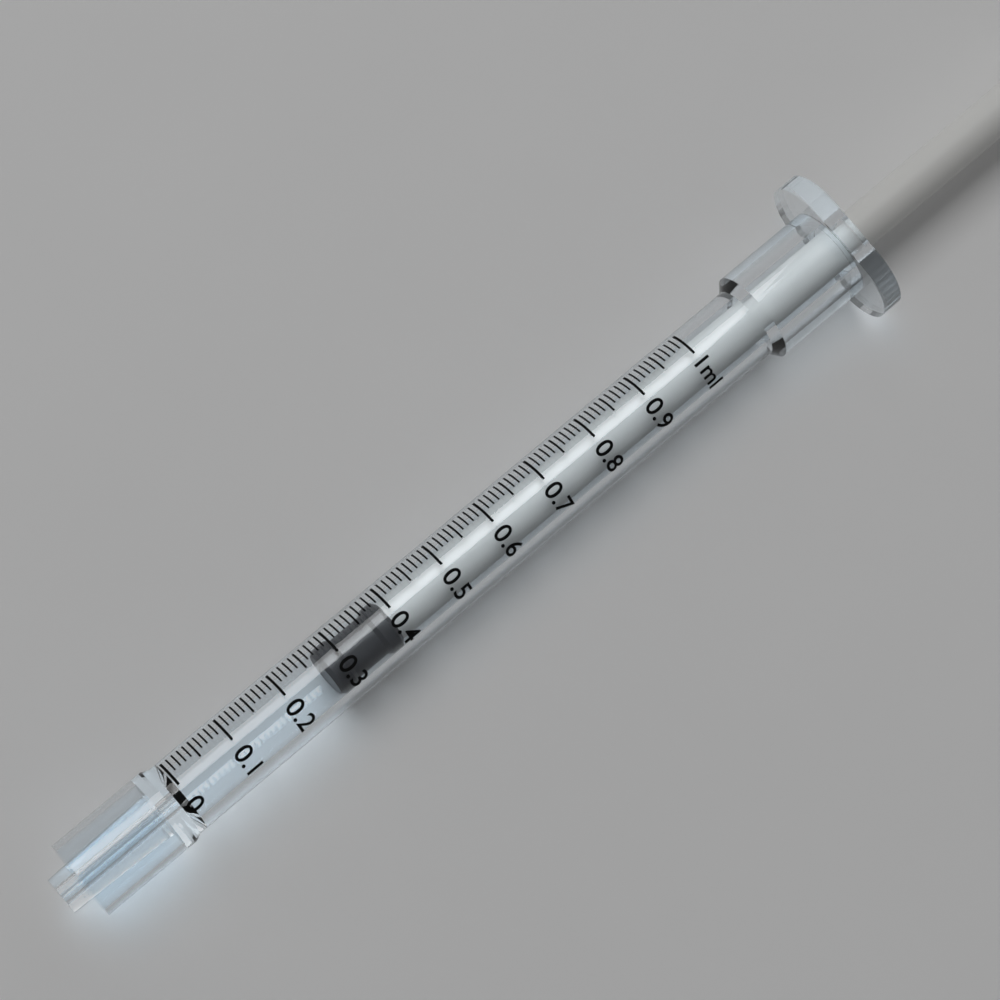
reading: 0.27 ml
